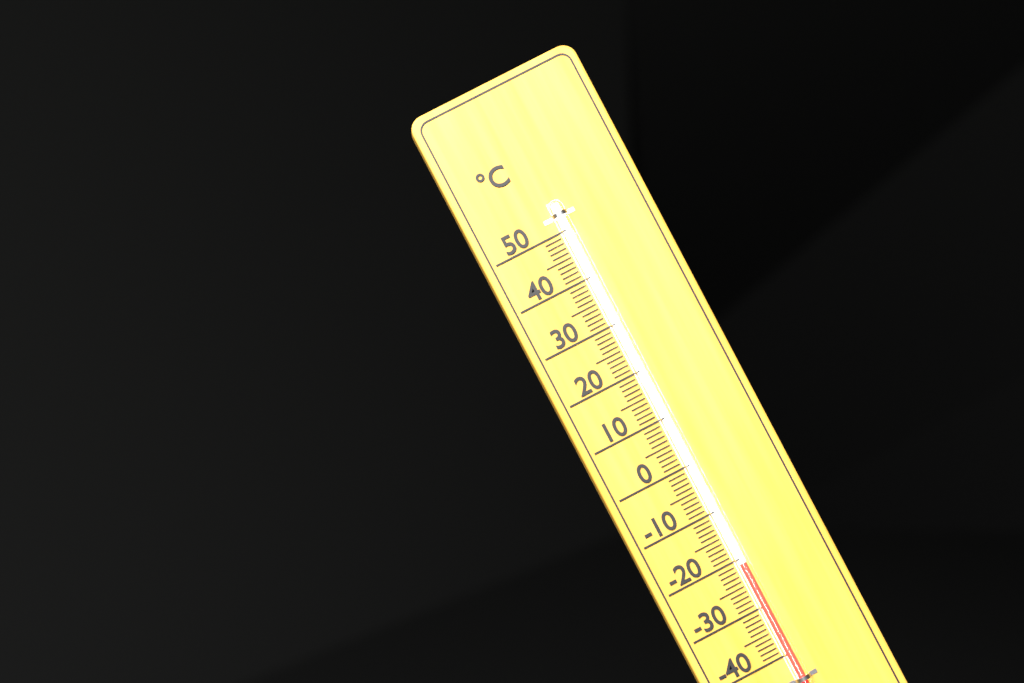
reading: -21 °C
